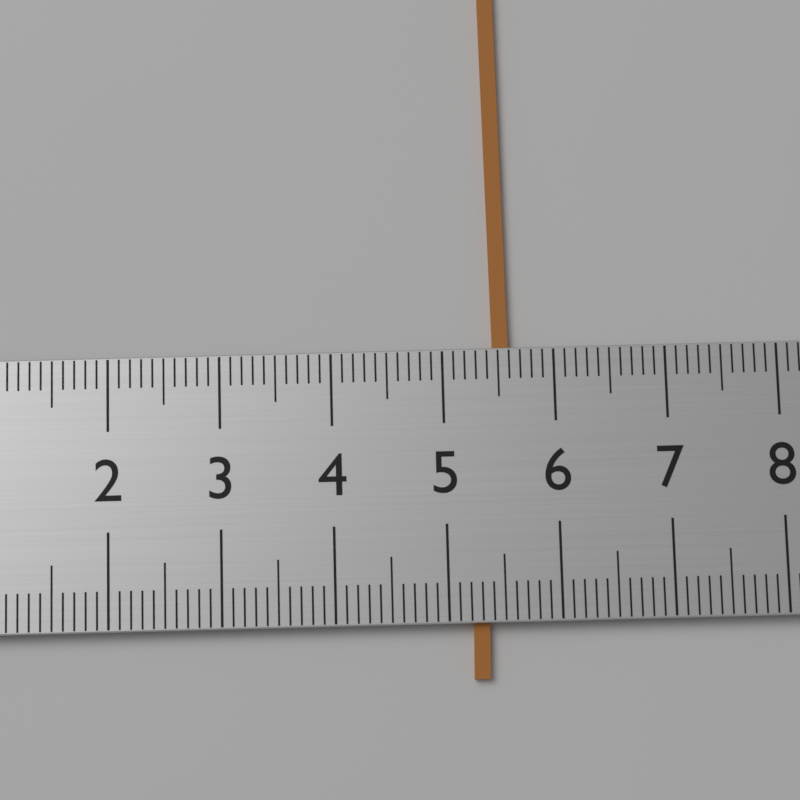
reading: 5.6 (no unit)
